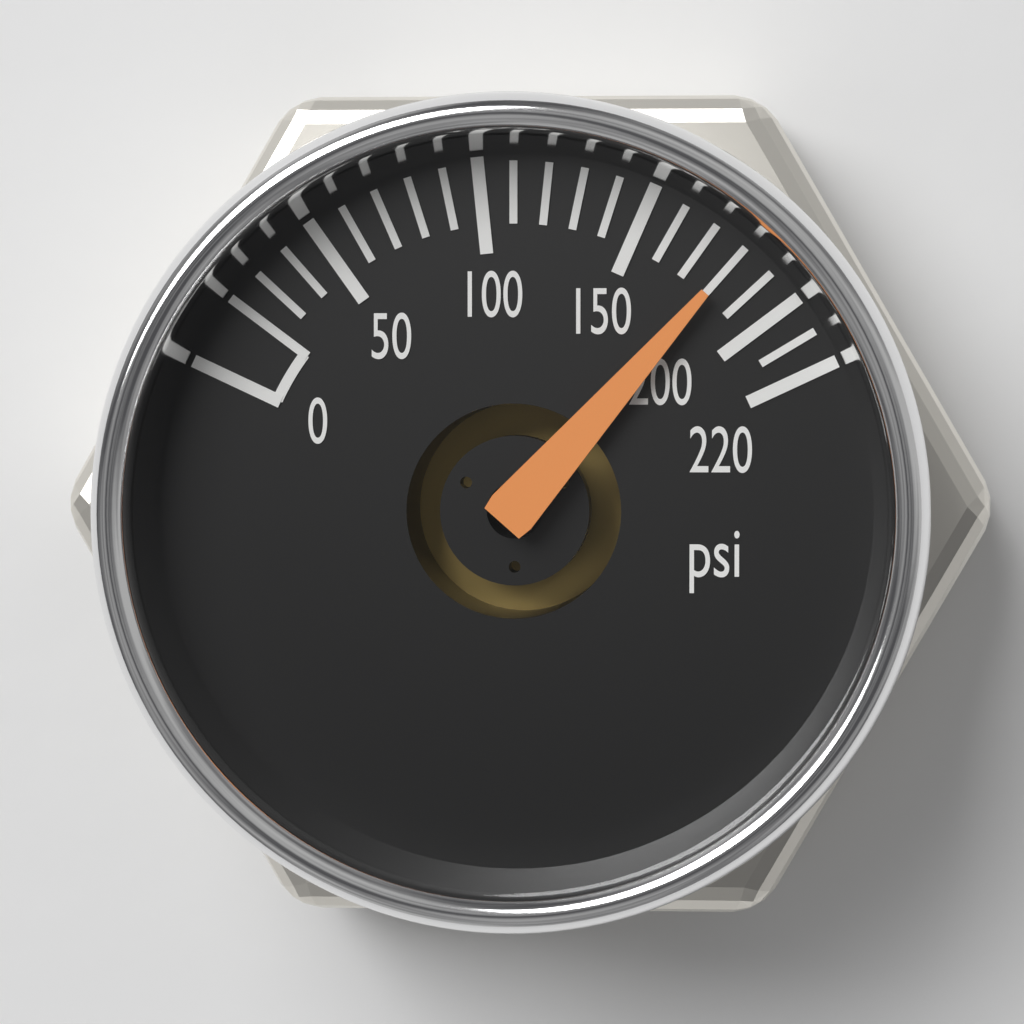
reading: 180 psi
